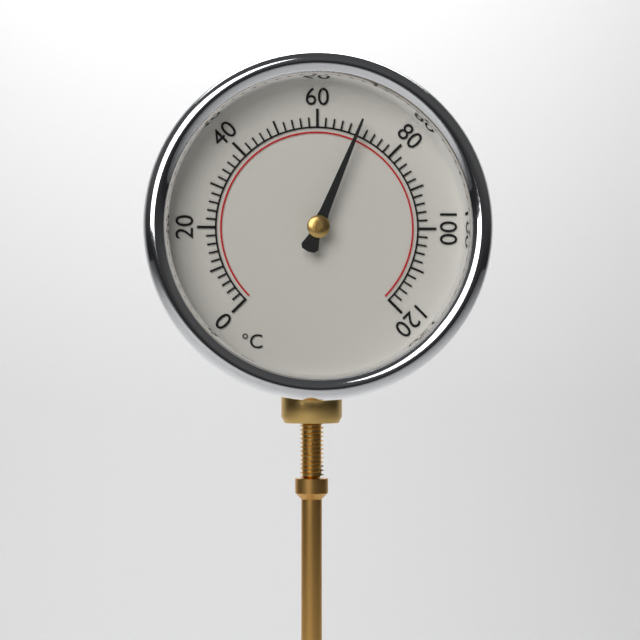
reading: 70 °C
